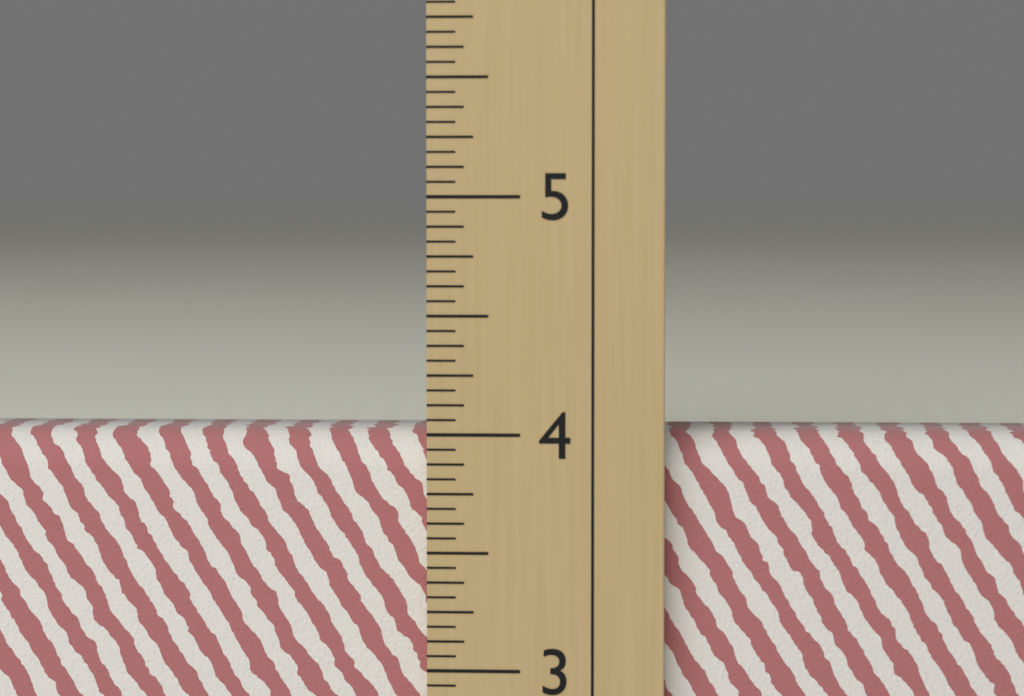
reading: 4.0000 in
